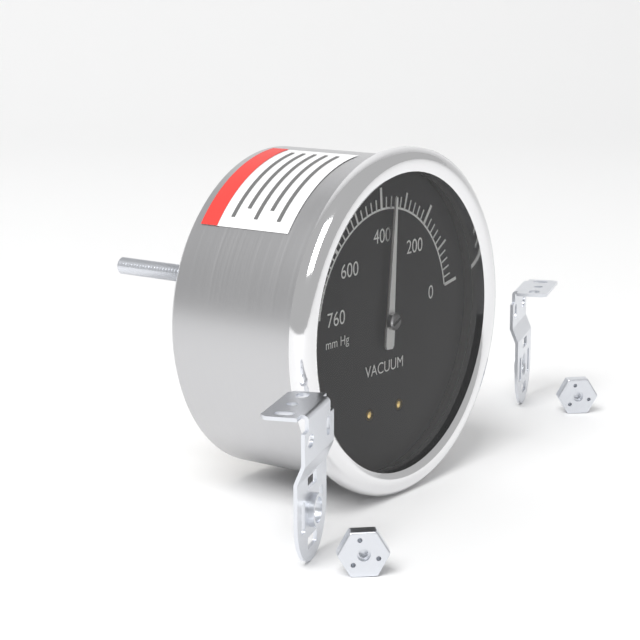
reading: 360 mm Hg
